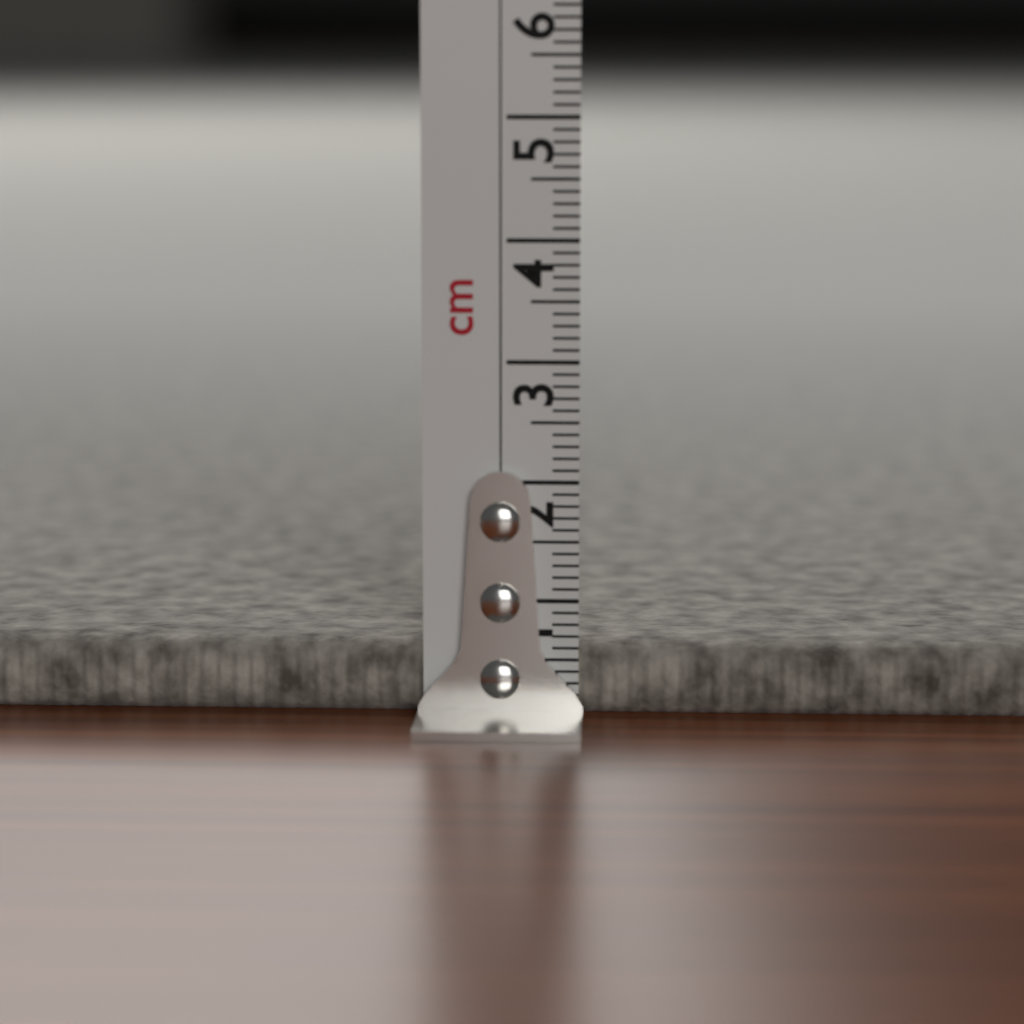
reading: 0.6 cm
